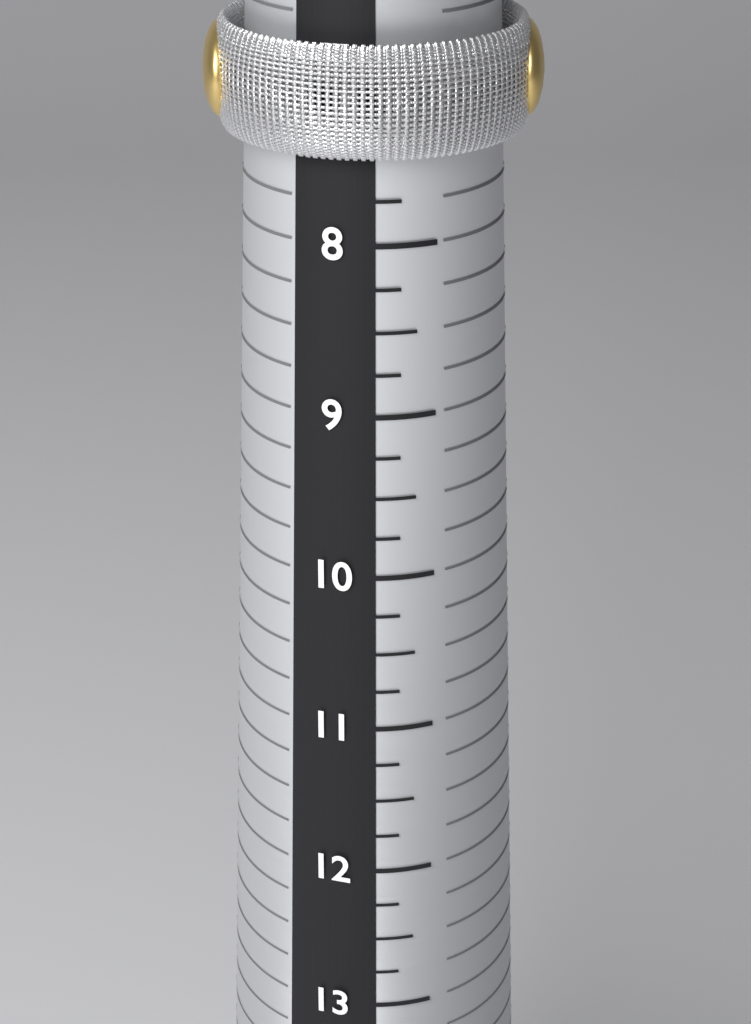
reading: 7.50 (no unit)
